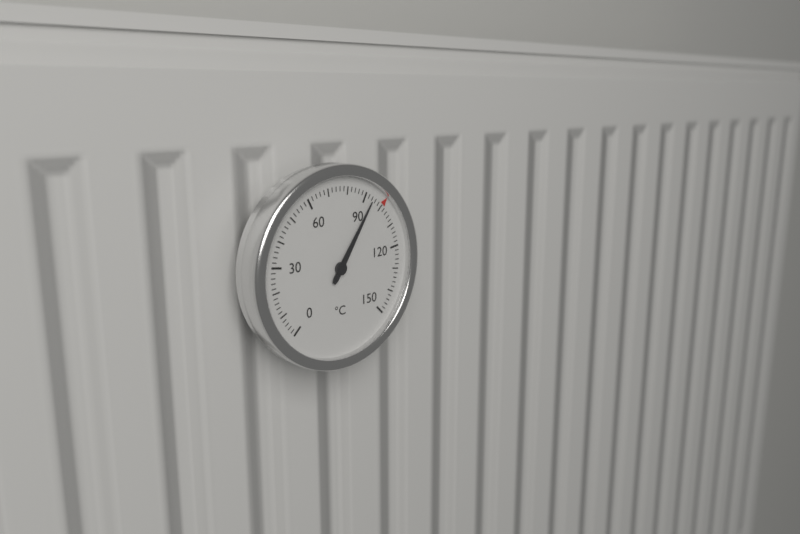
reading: 94 °C
